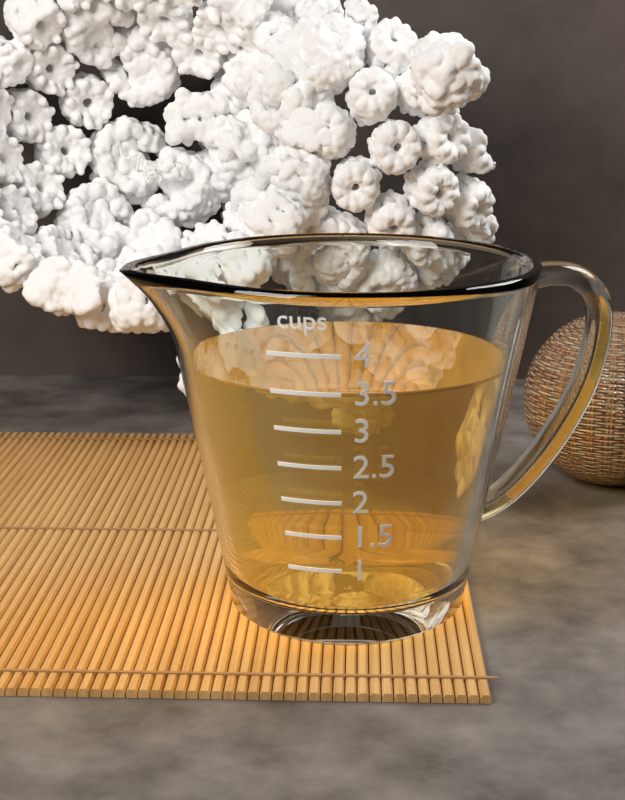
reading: 3.5 cups
